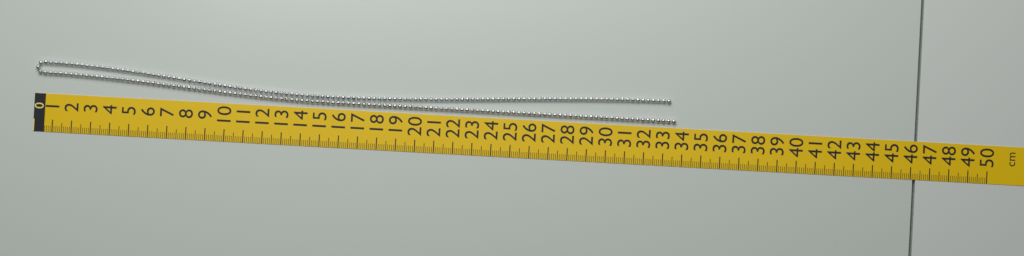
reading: 33.6 cm
